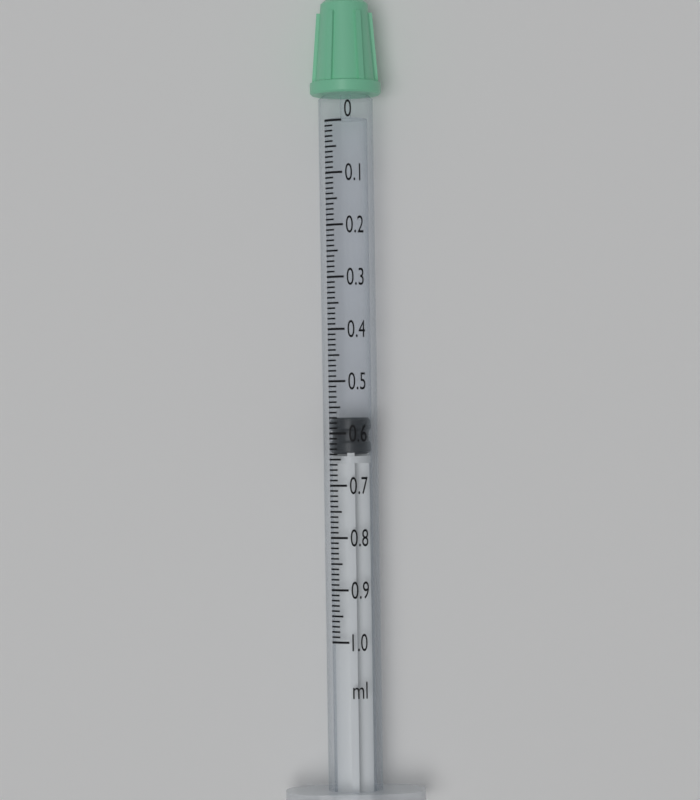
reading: 0.57 ml
